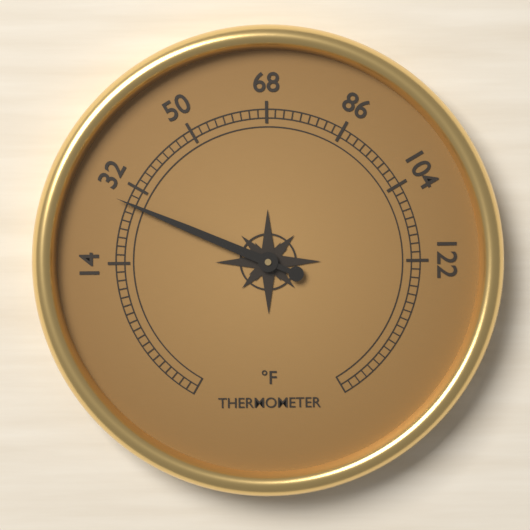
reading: 28 °F
